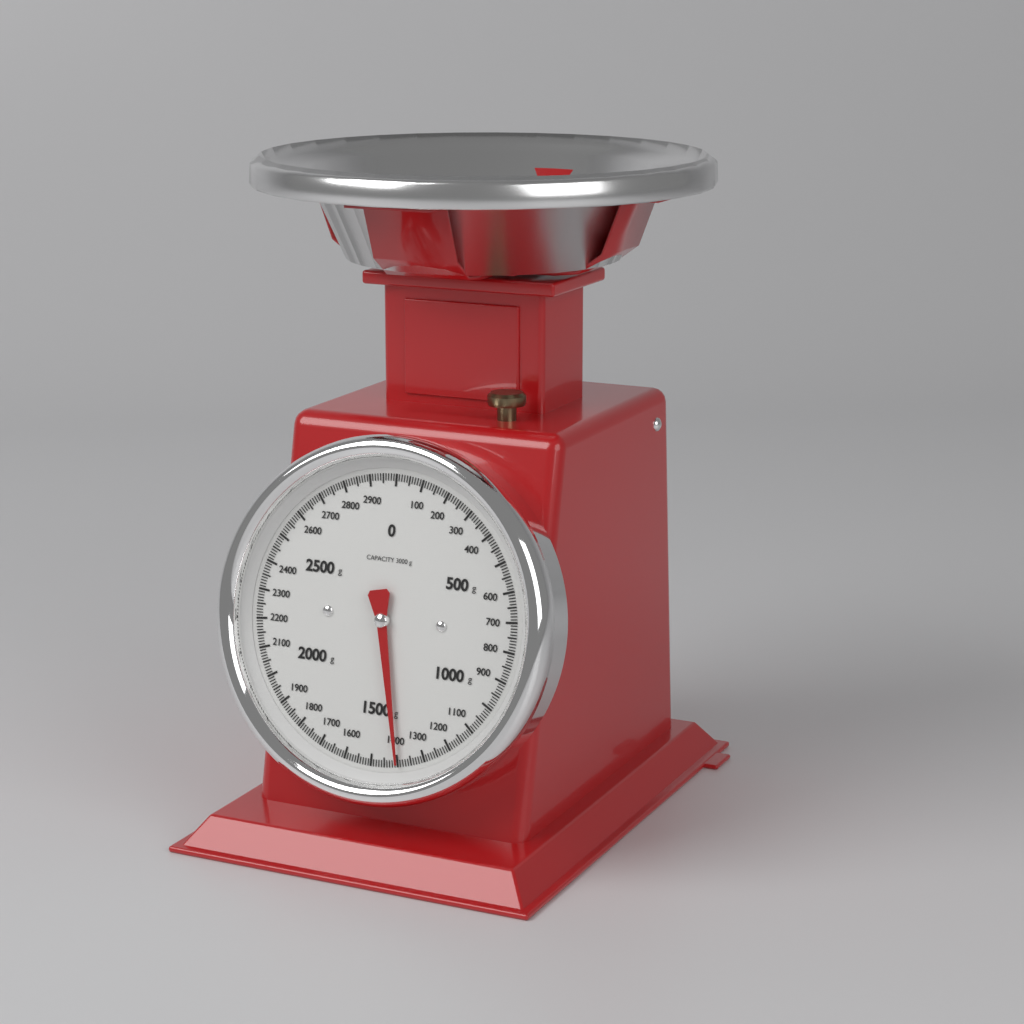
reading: 1400 g
